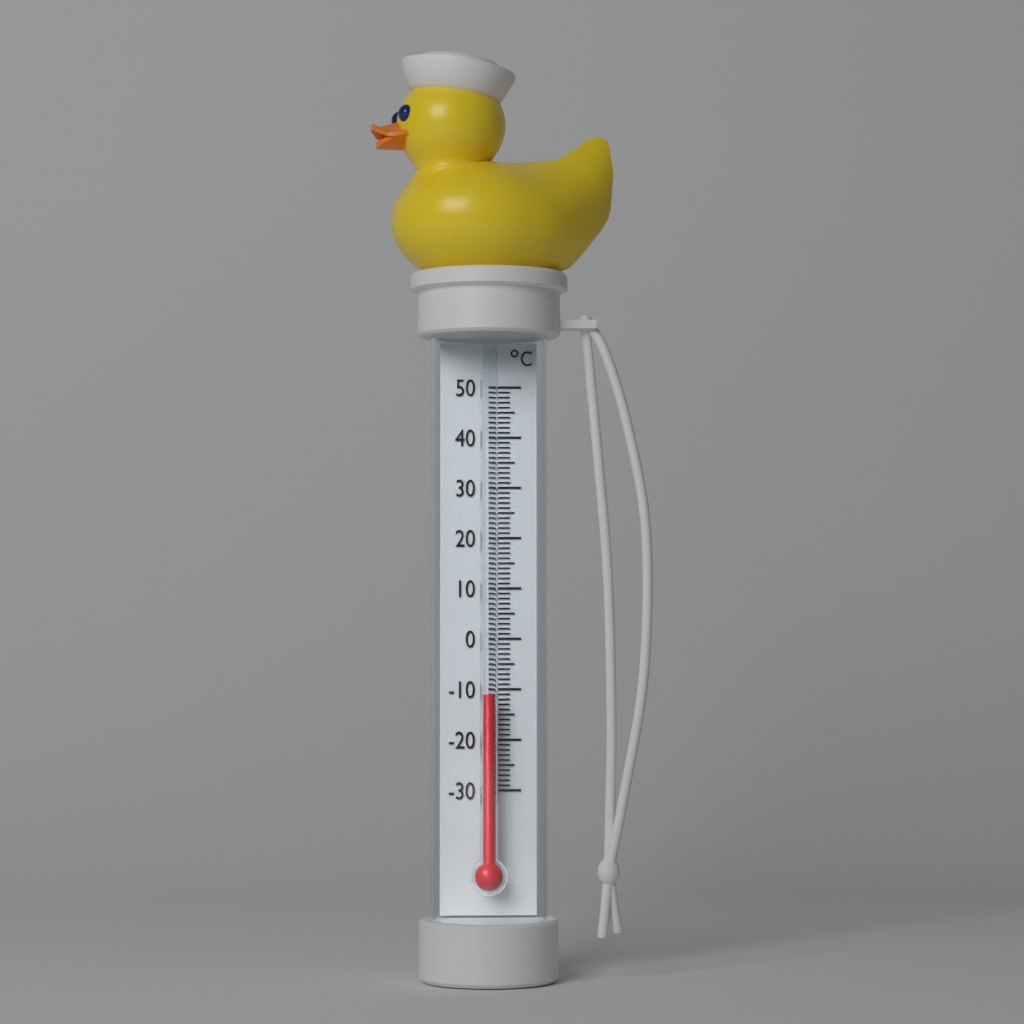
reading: -11 °C
